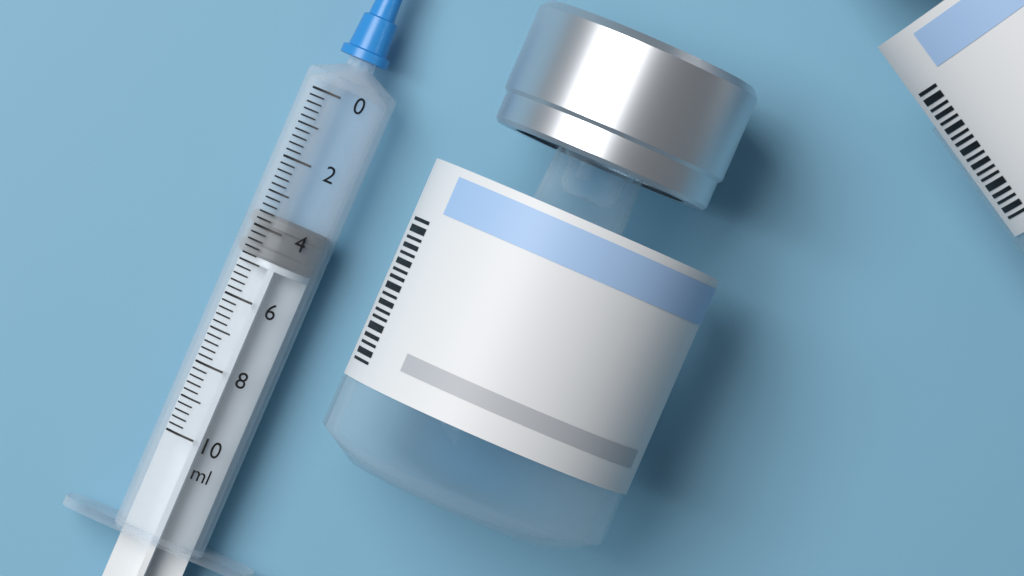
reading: 3.6 ml
